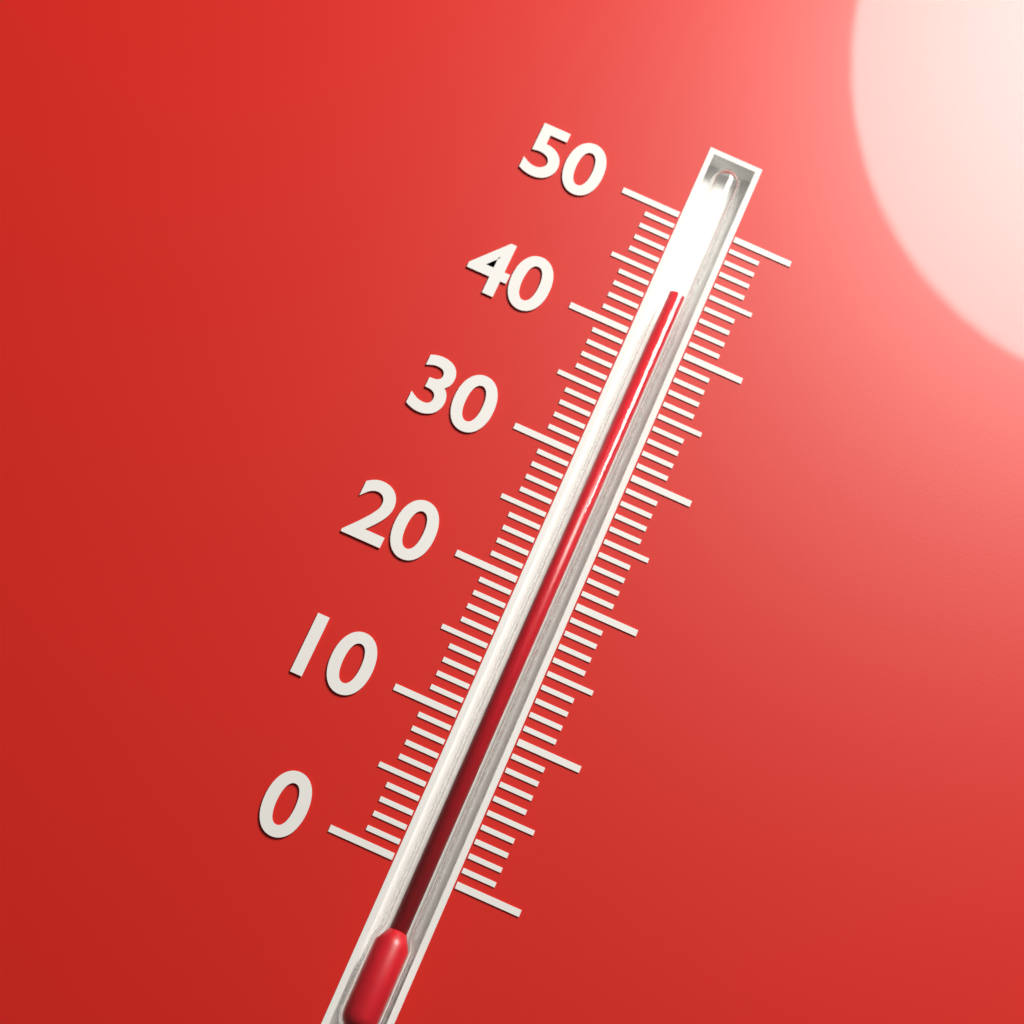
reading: 44 (no unit)
